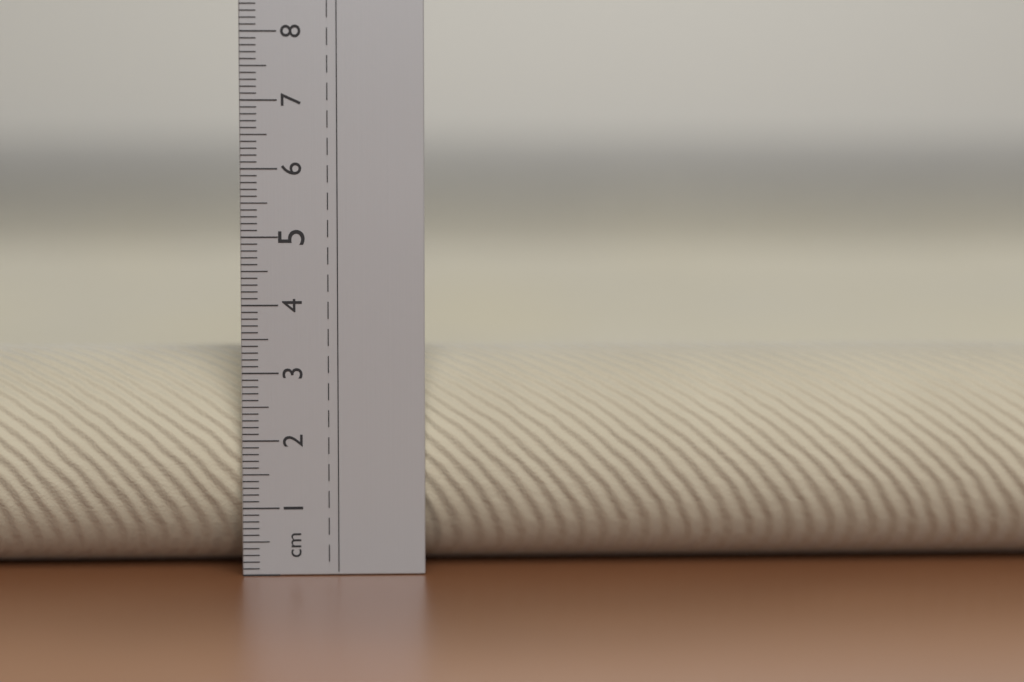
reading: 3.3 cm
